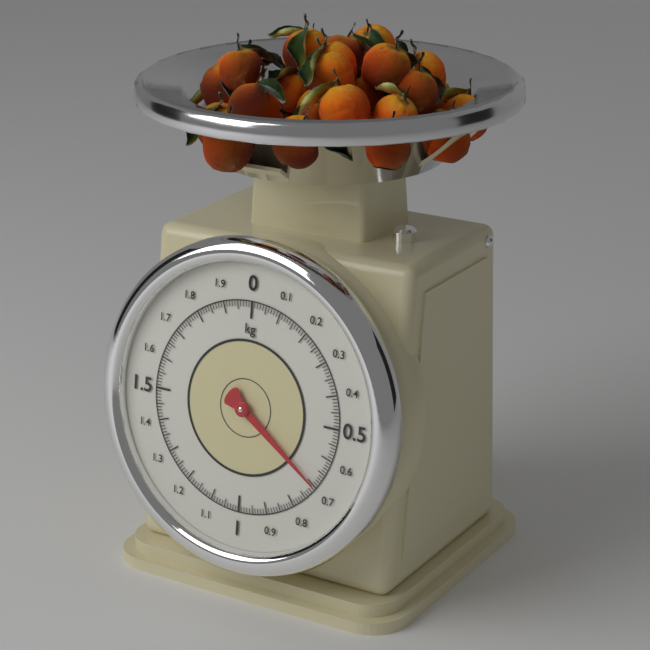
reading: 0.70 kg
